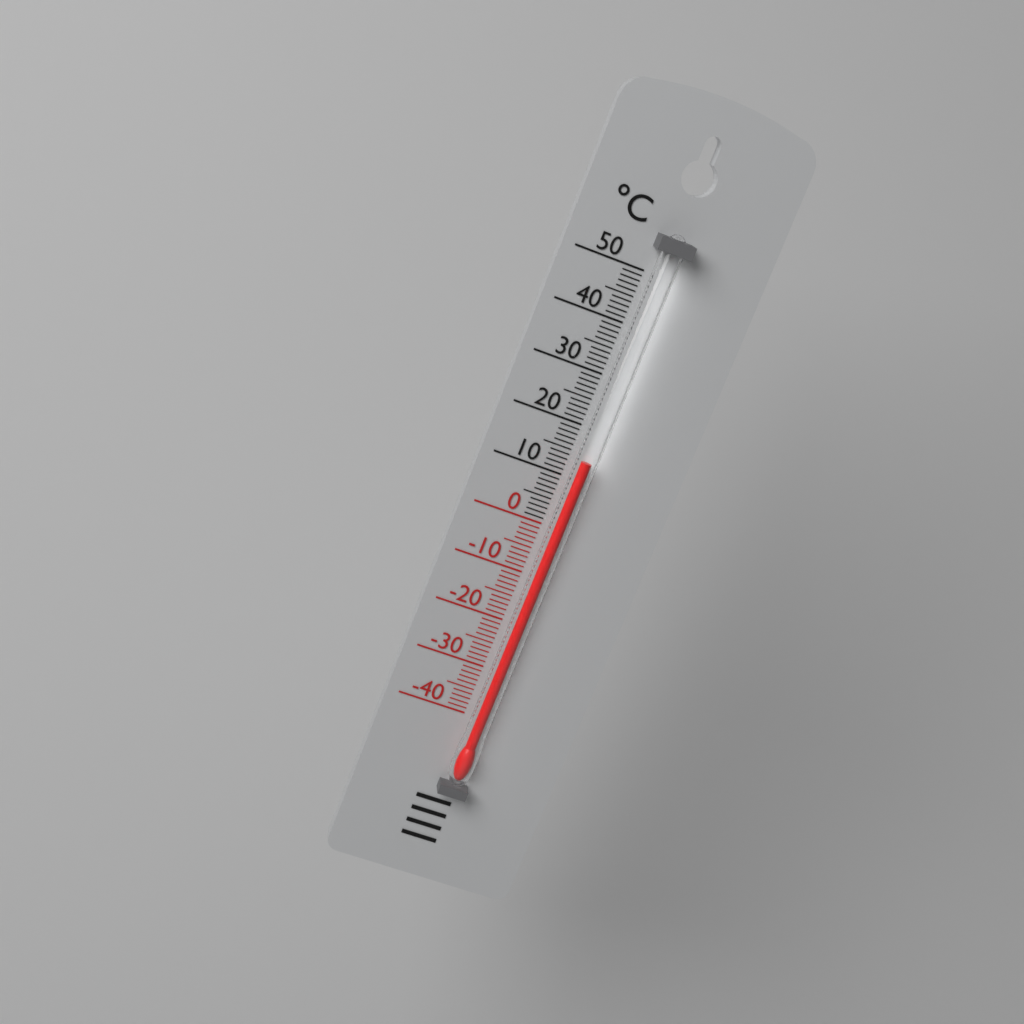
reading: 14 °C
